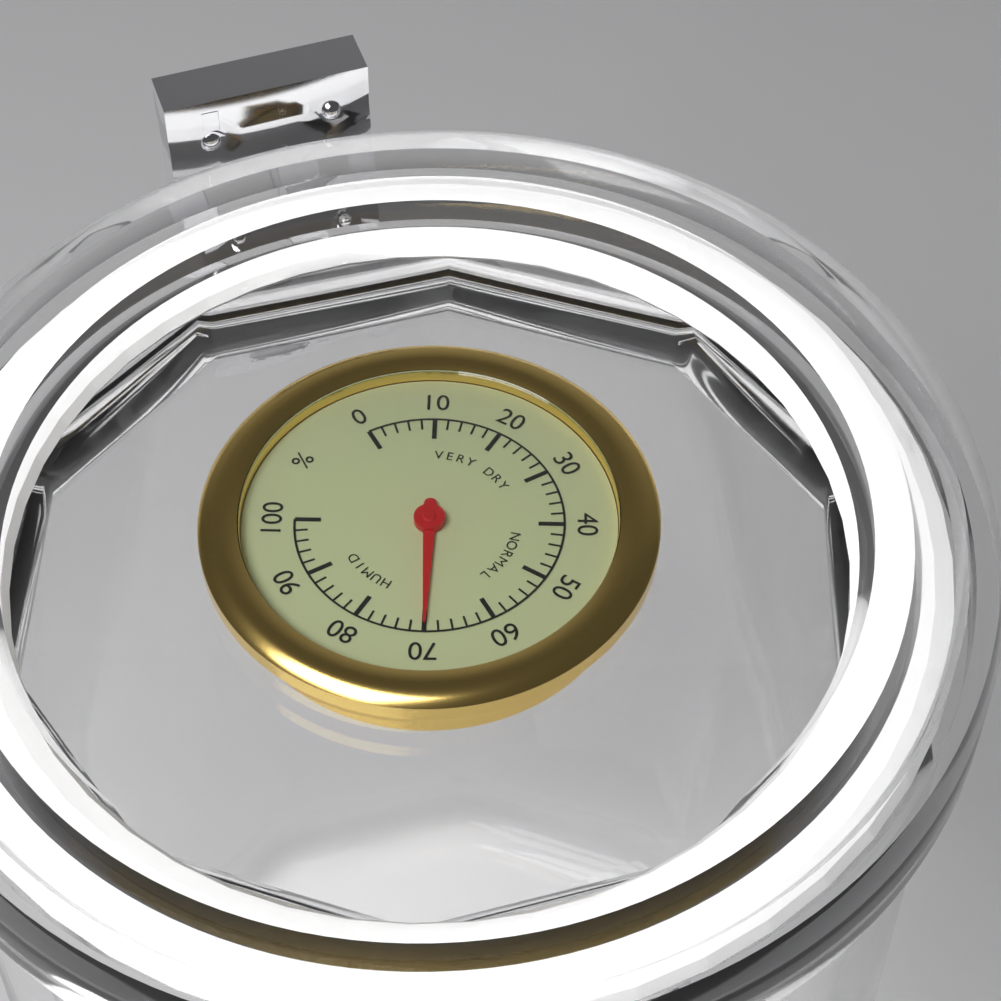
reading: 70 %
